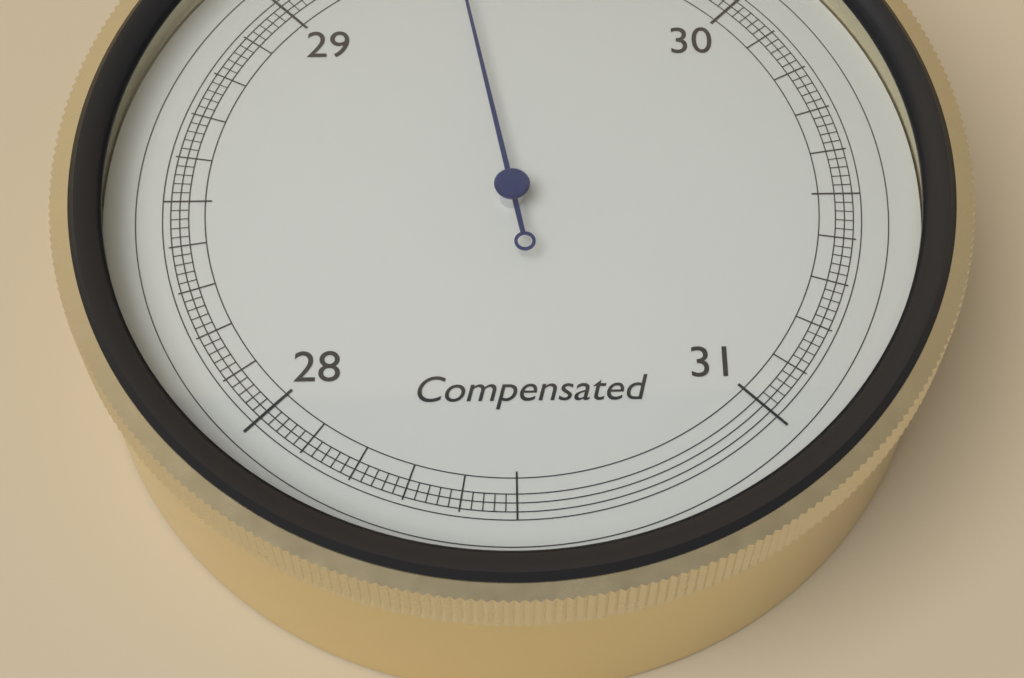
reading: 29.38 inHg
